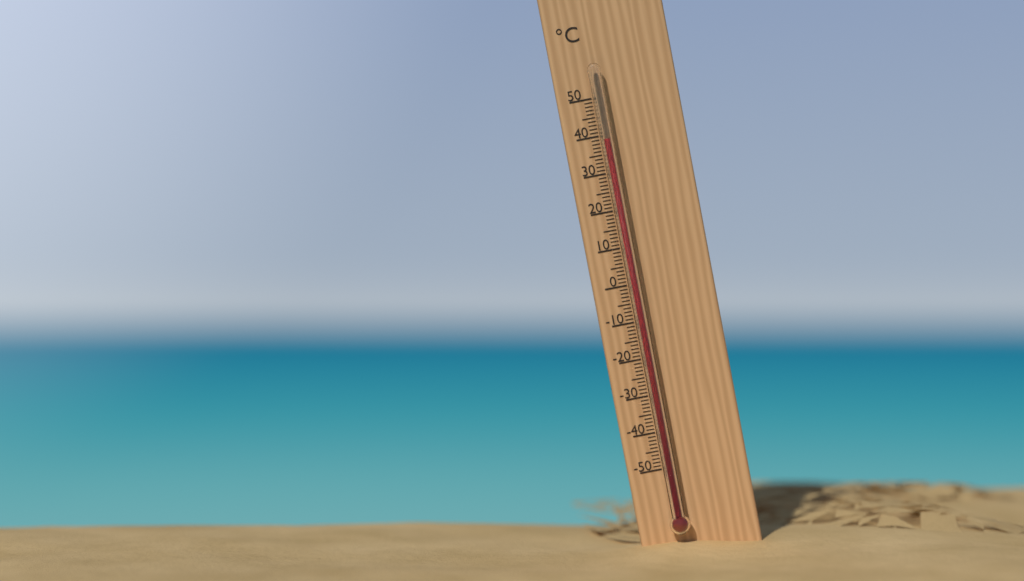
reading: 39 °C
